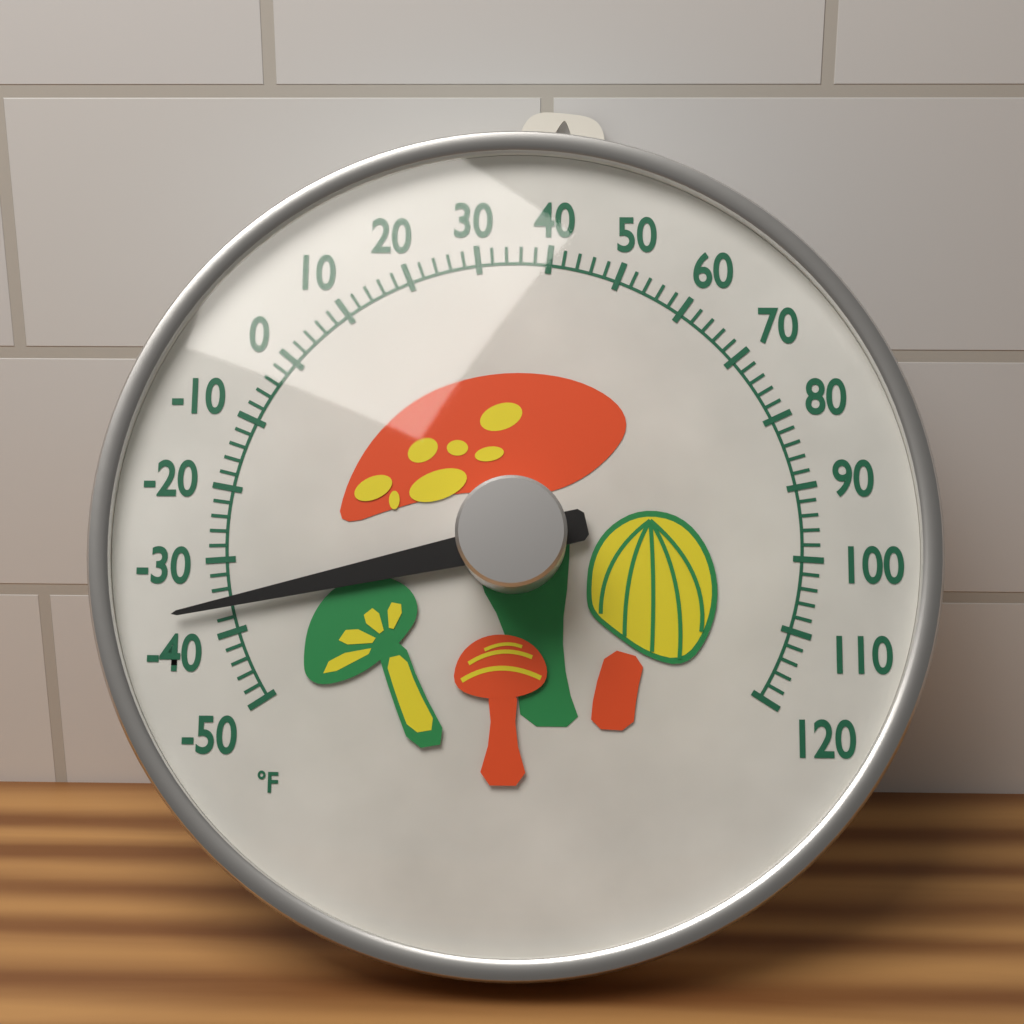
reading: -36 °F
